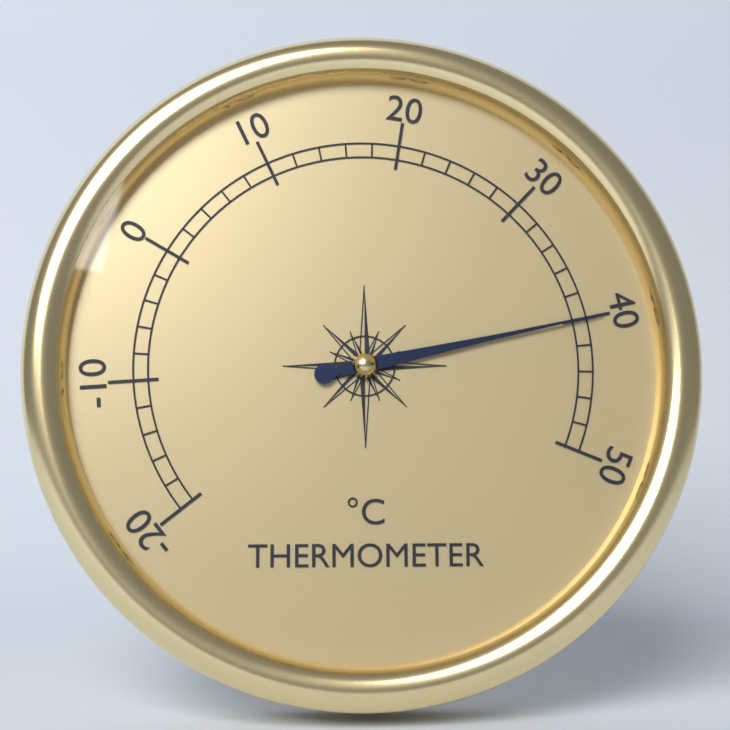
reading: 40 °C
